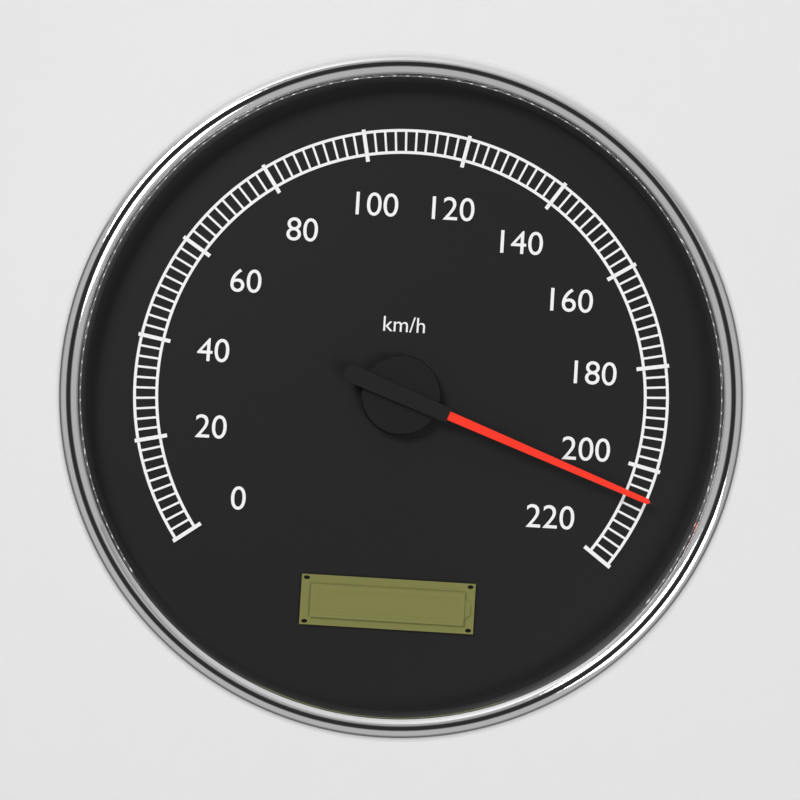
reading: 206 km/h
